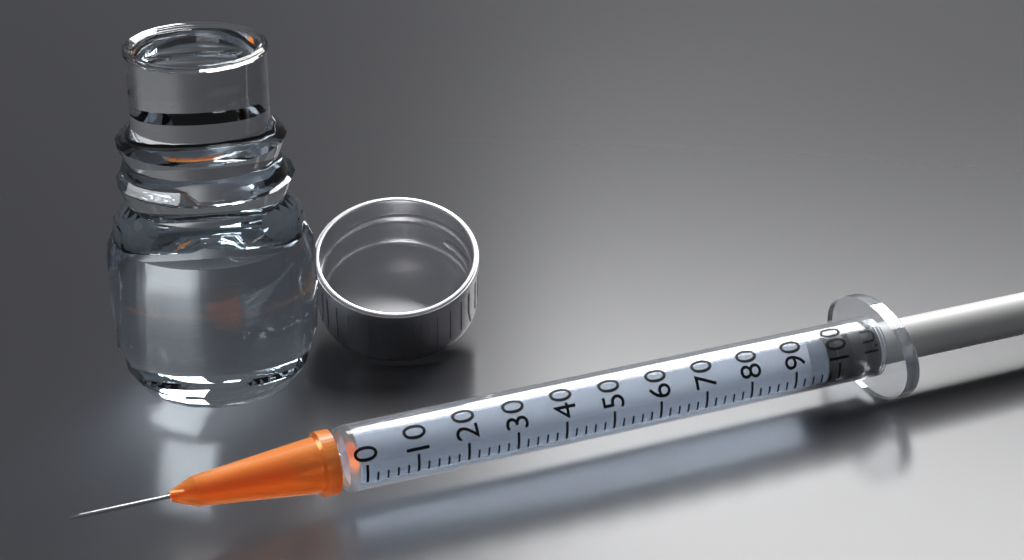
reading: 98 I.U.
